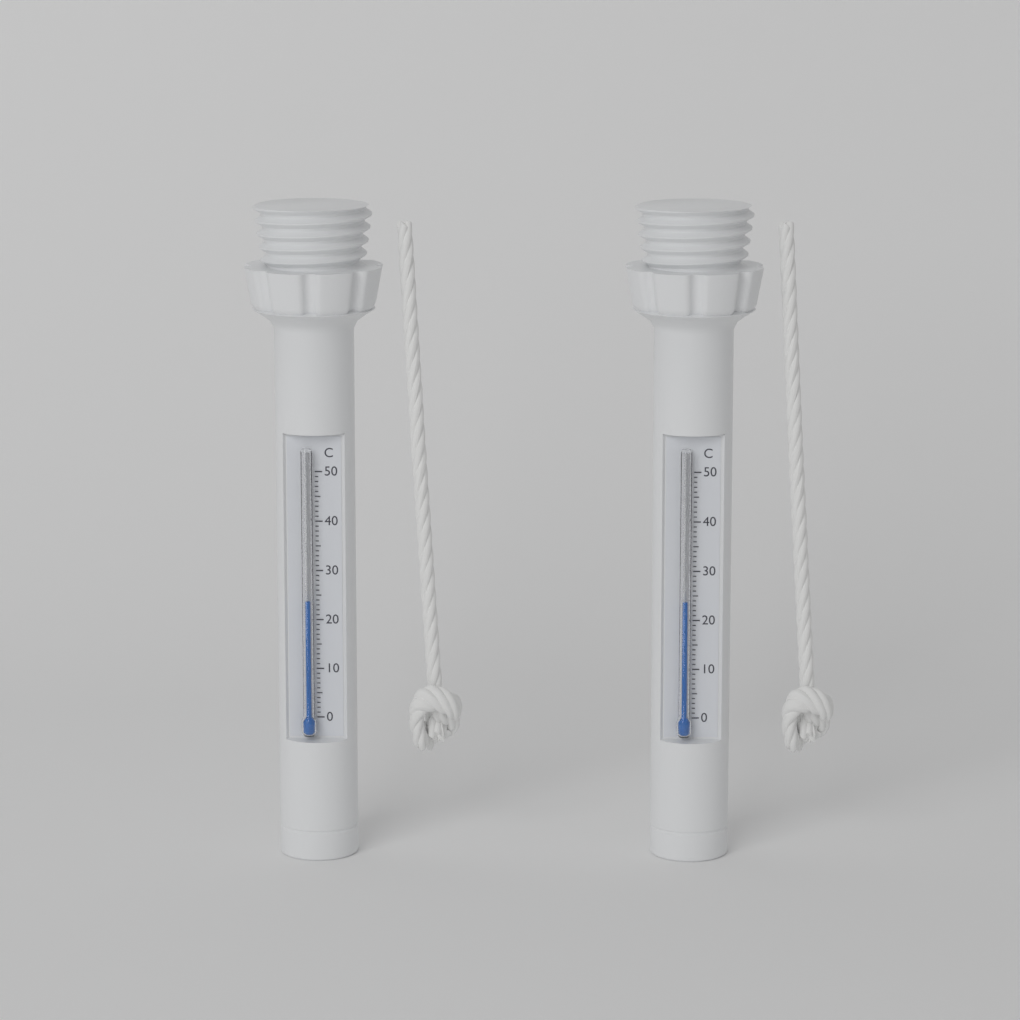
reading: 24 °C
